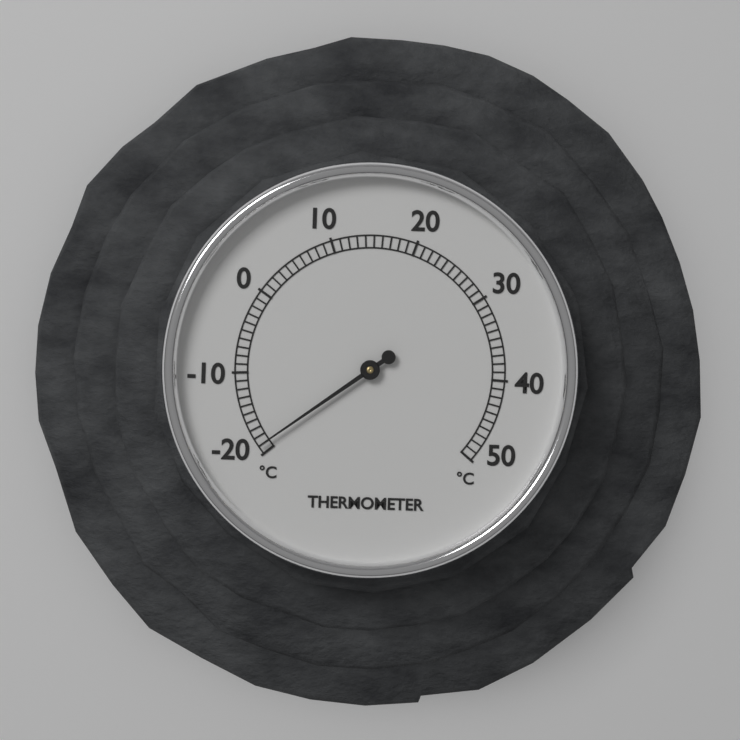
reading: -19 °C
